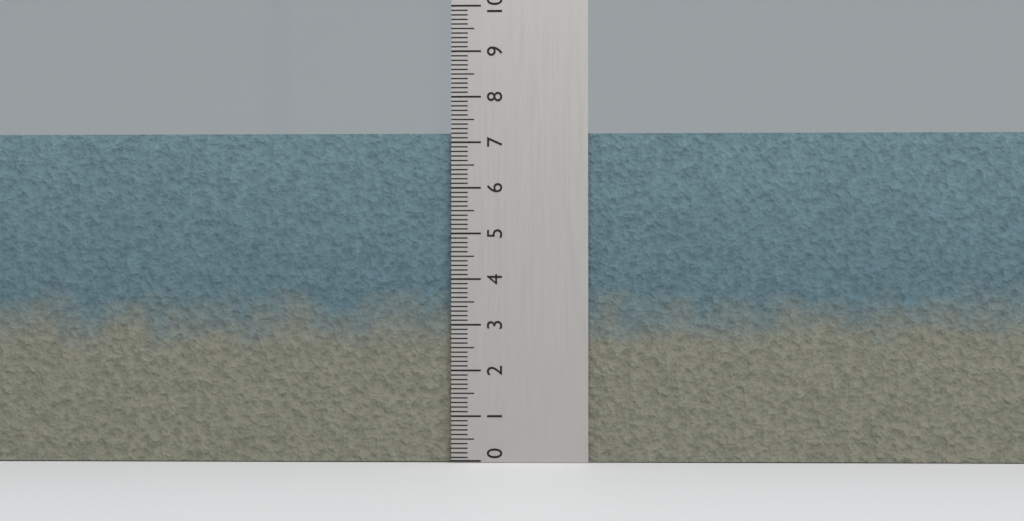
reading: 7.2 (no unit)
